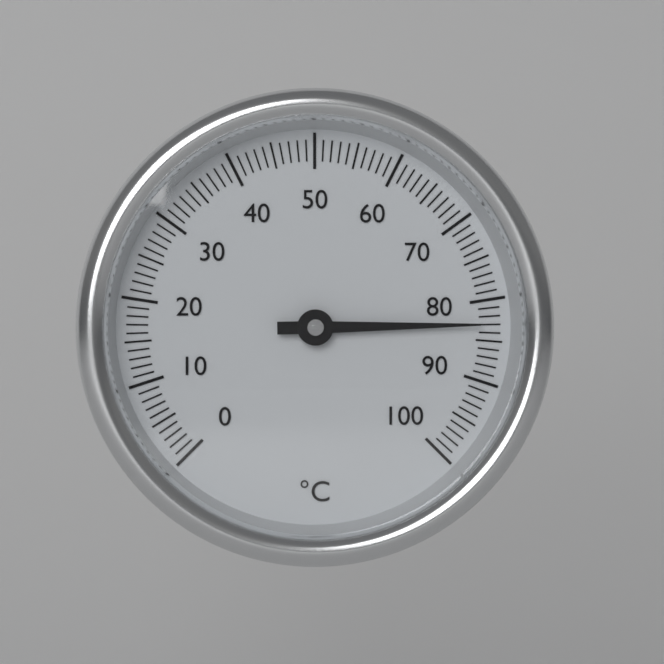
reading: 83 °C
